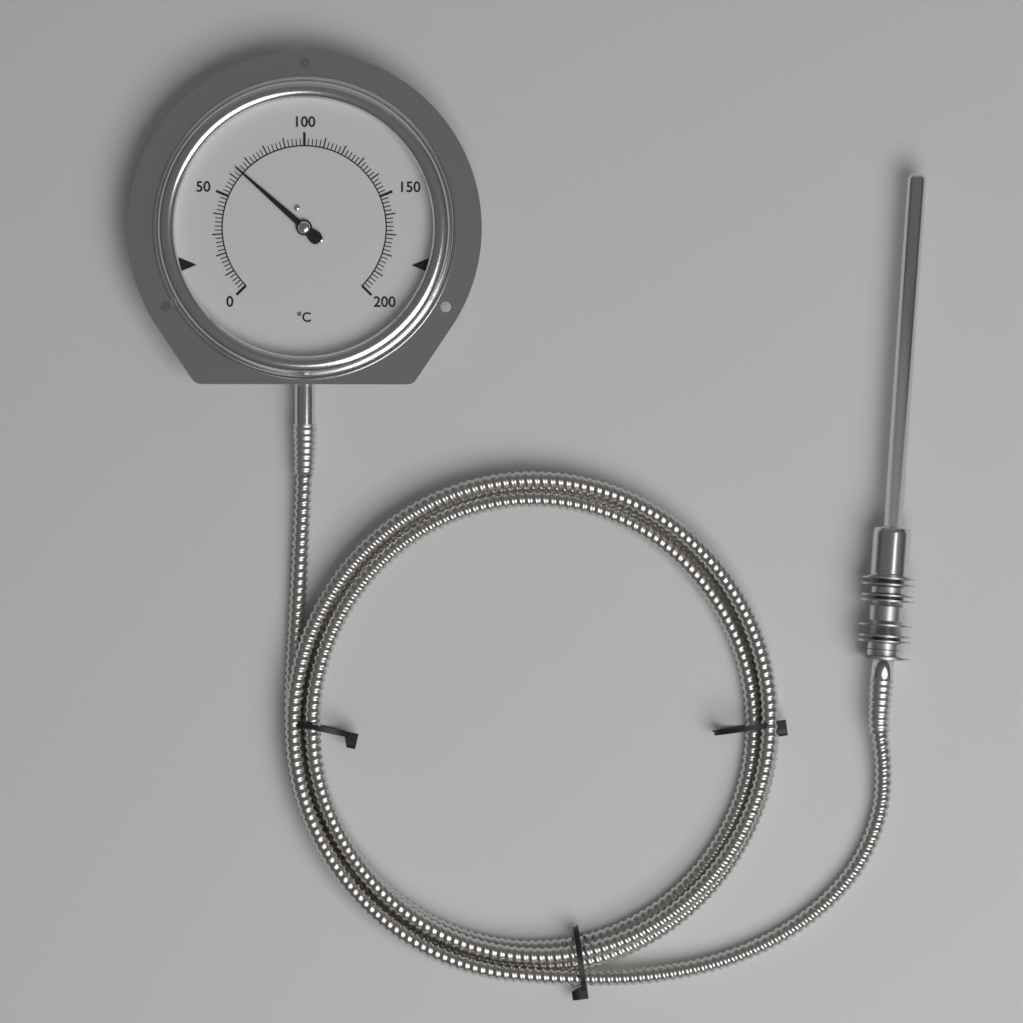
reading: 64 °C
